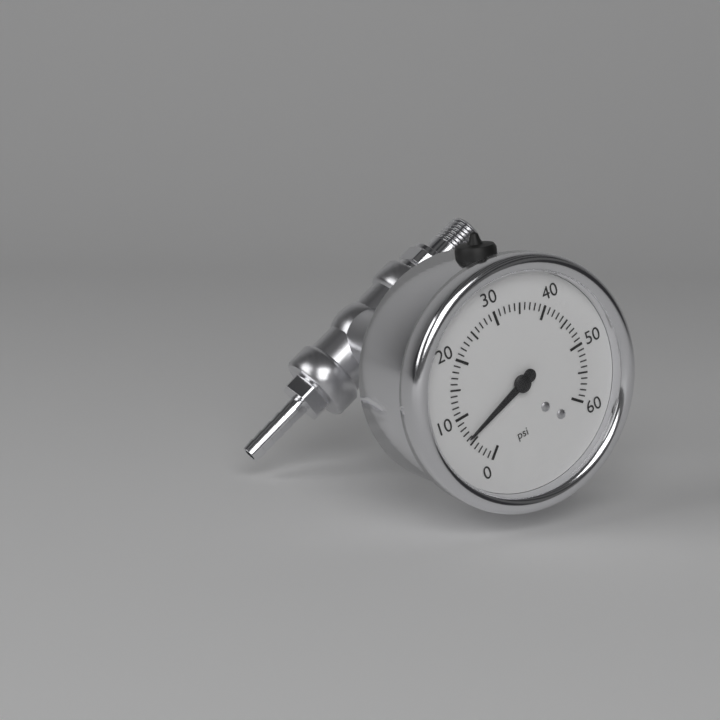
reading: 6 psi
